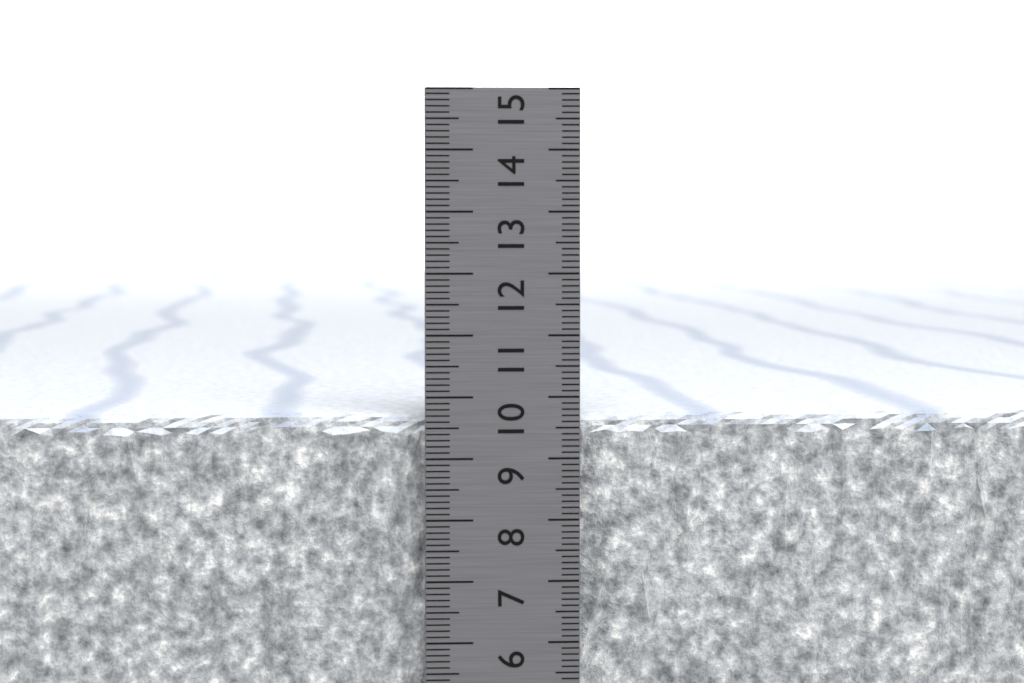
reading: 9.7 cm
